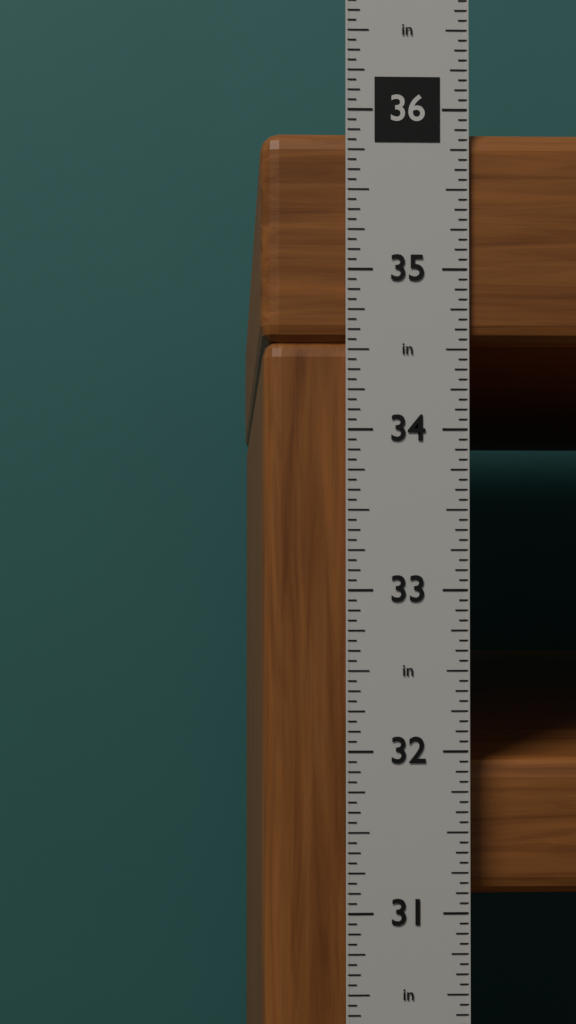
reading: 35.8750 in
